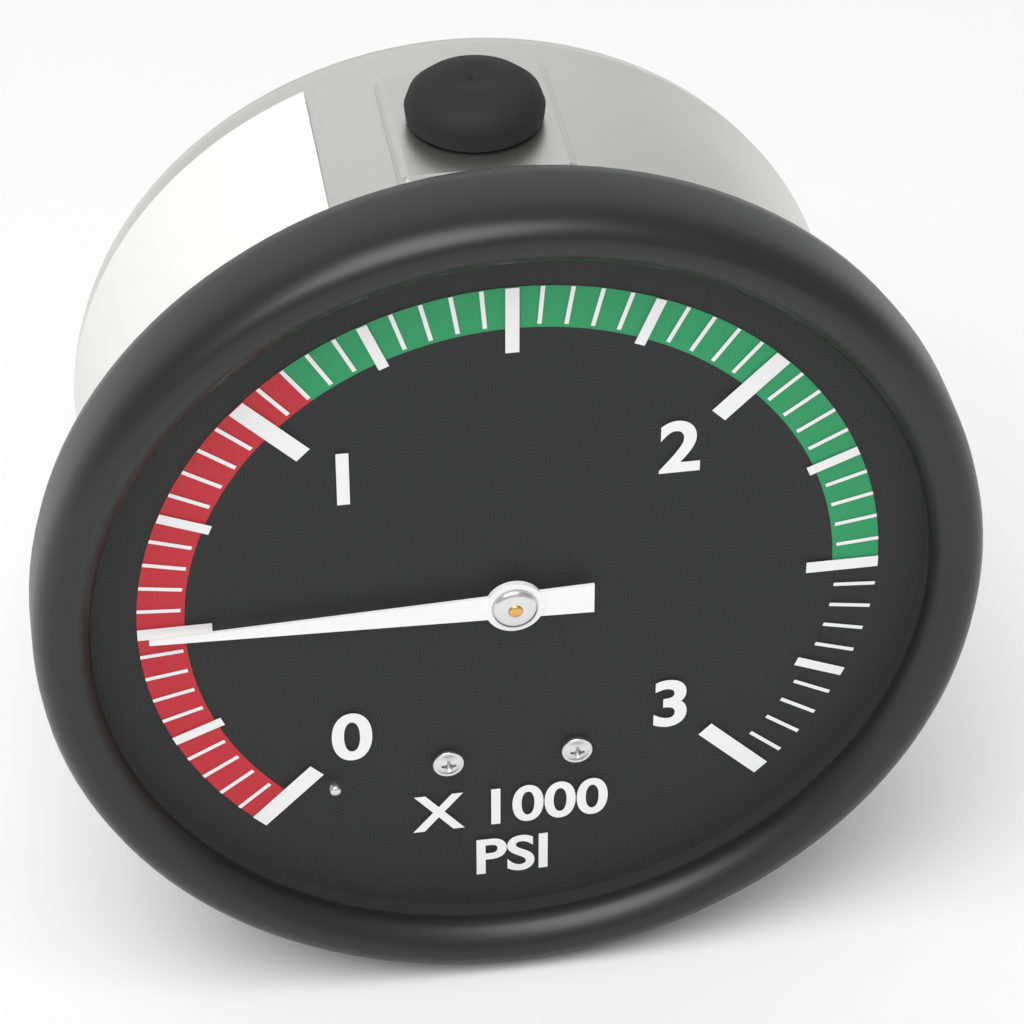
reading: 500 psi
